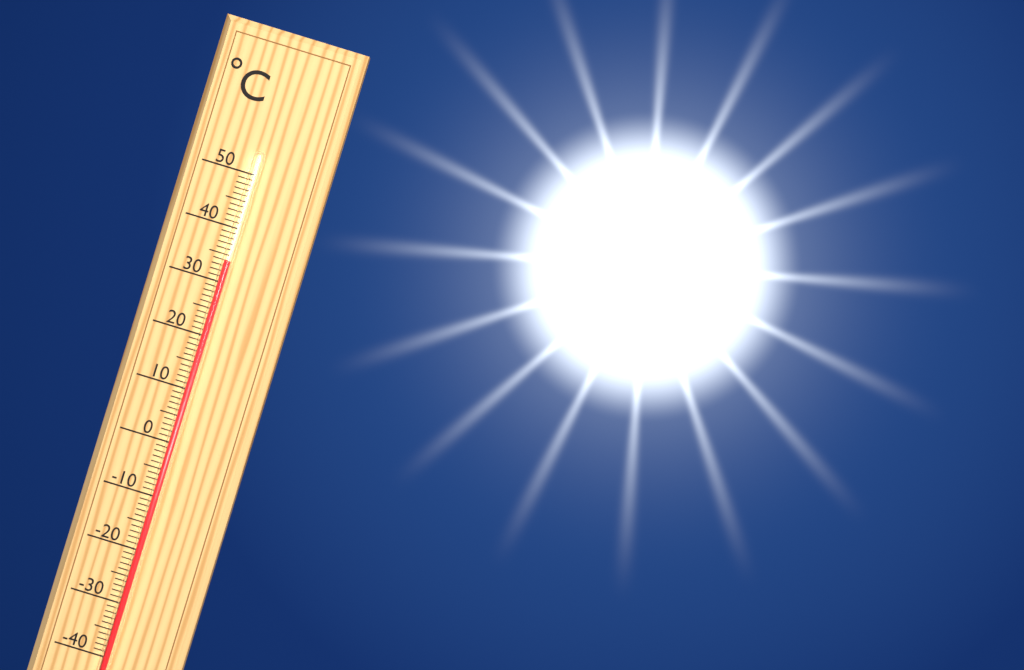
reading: 34 °C
